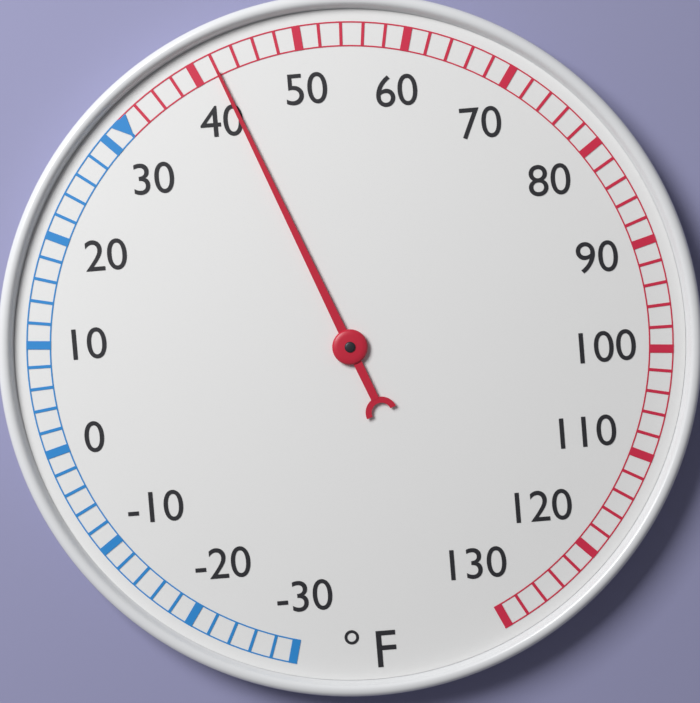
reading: 42 °F
